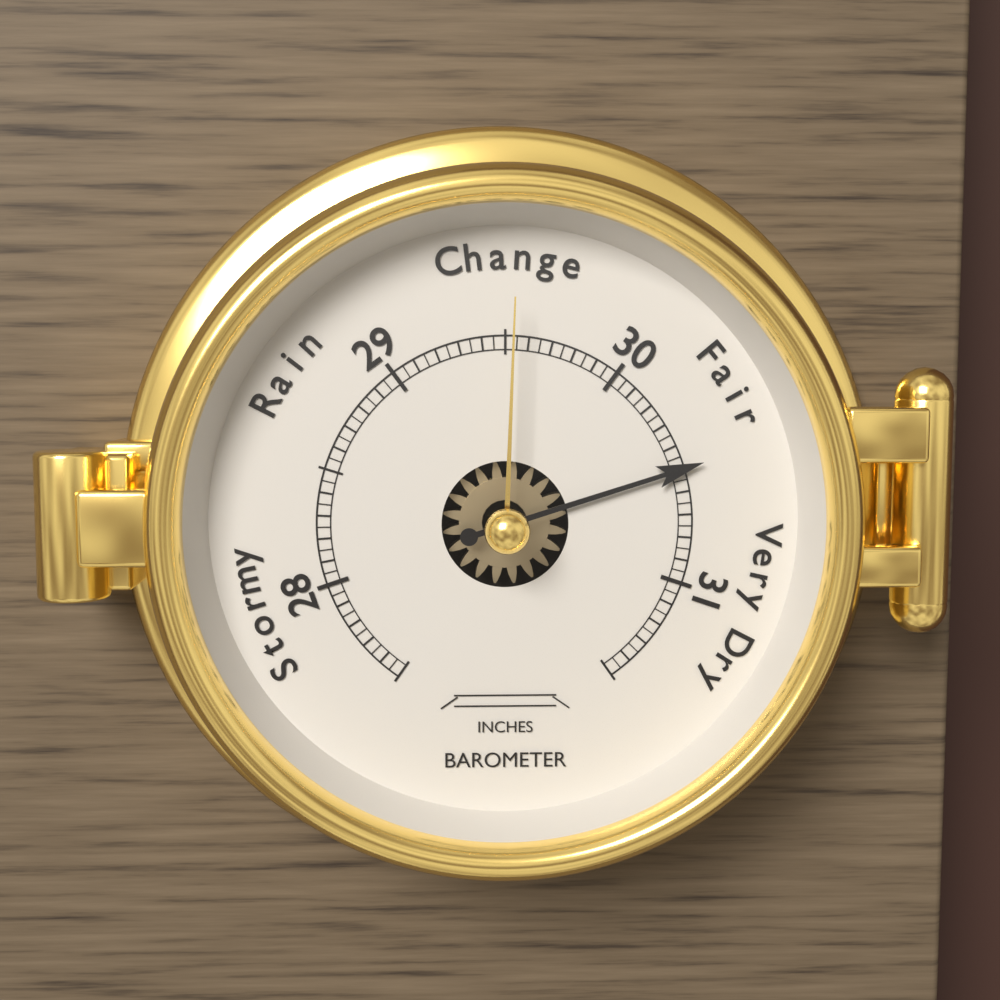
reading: 30.50 inches
